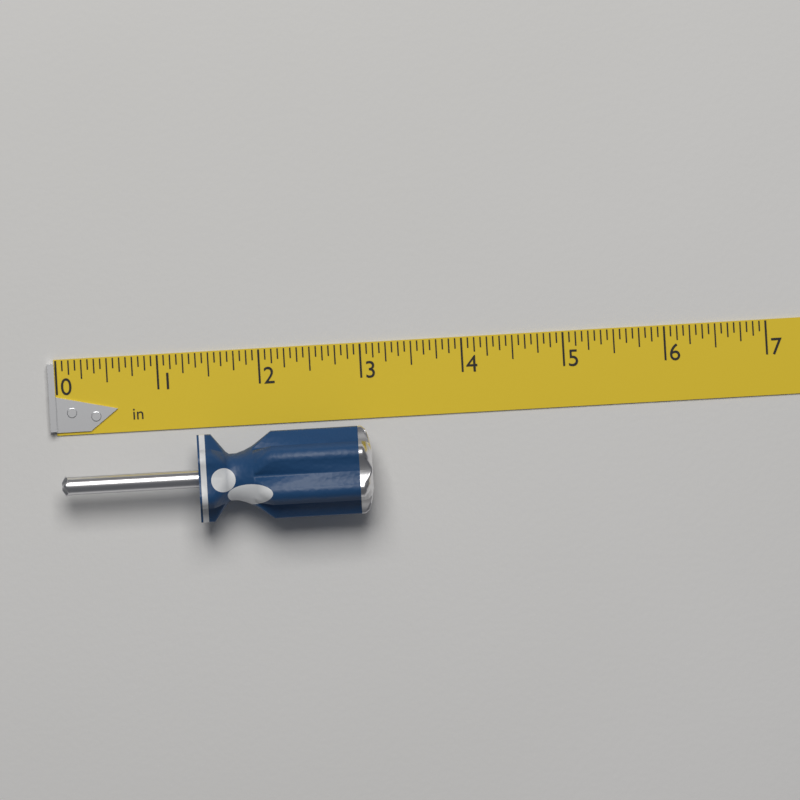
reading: 3.0625 in
